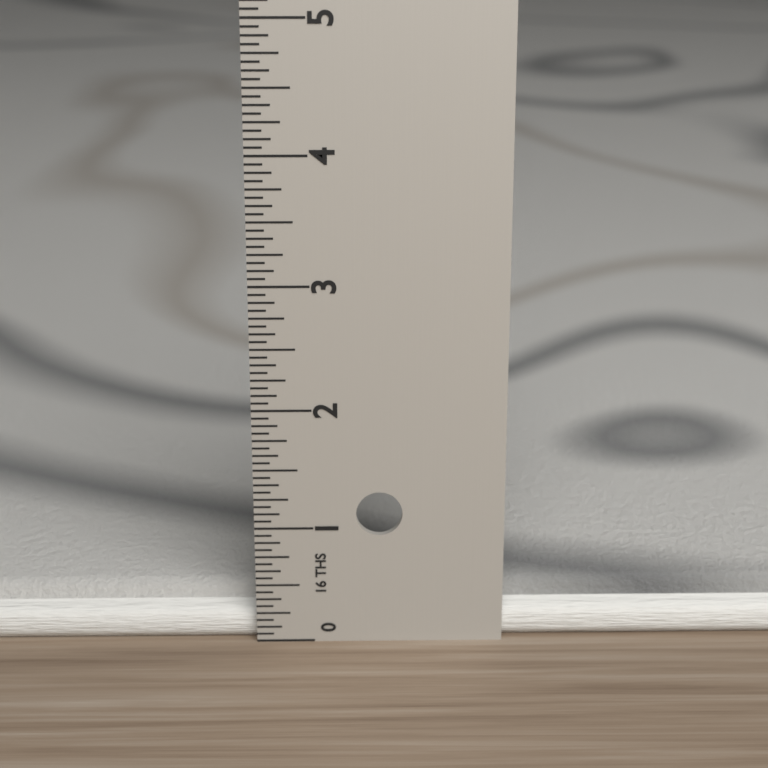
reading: 0.3750 in
